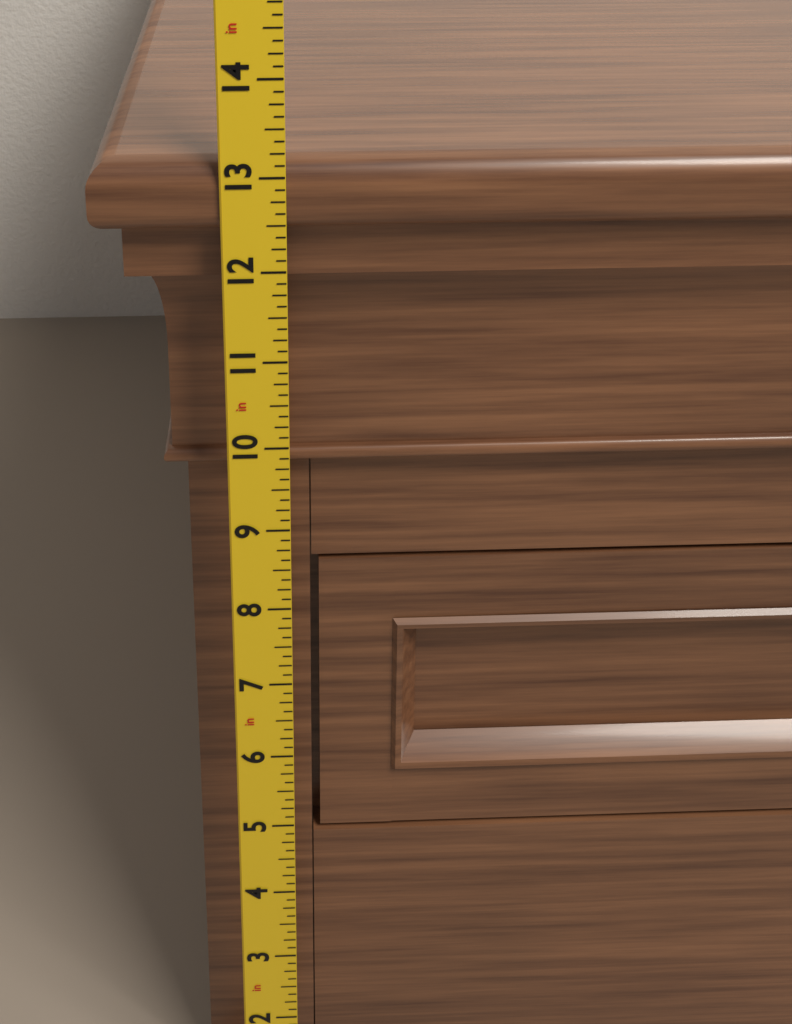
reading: 13.125 in
